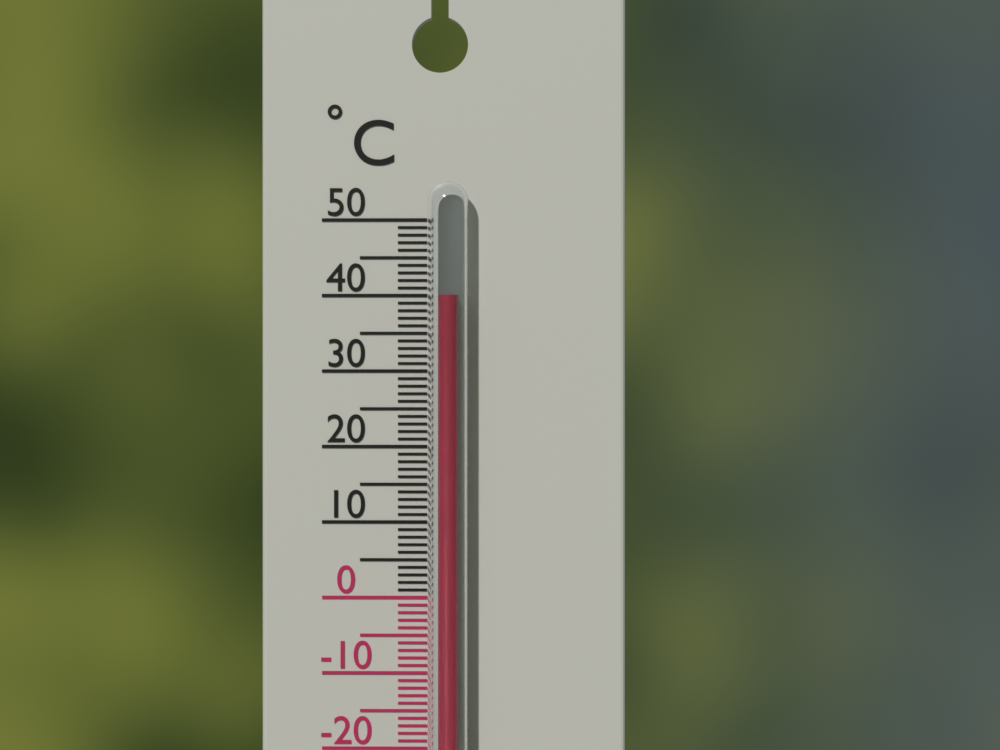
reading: 40 °C
